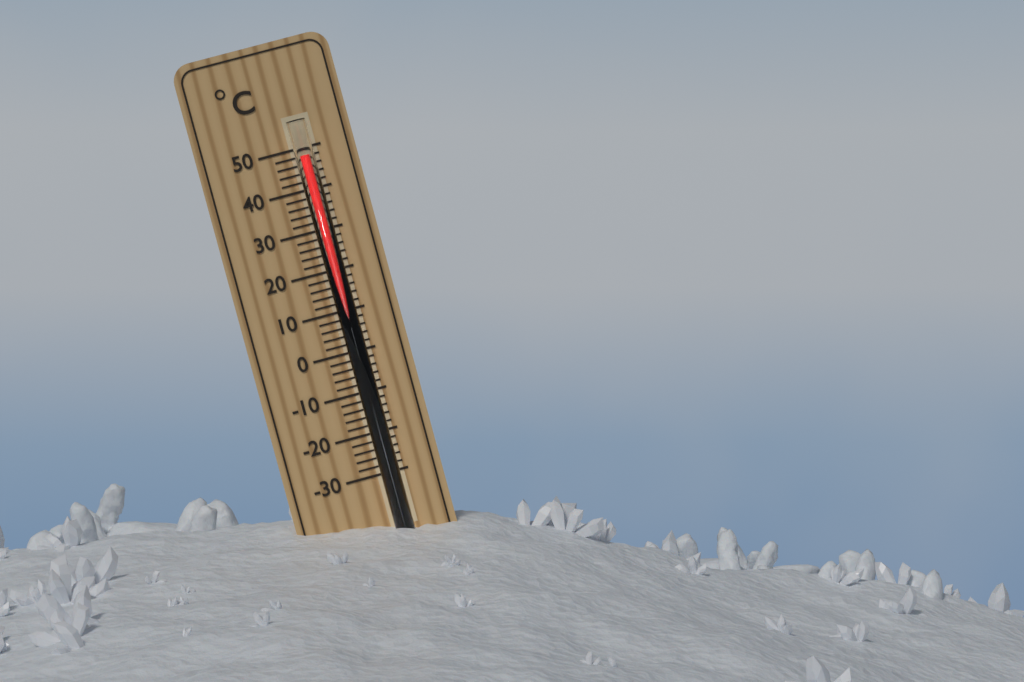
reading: 48 °C
